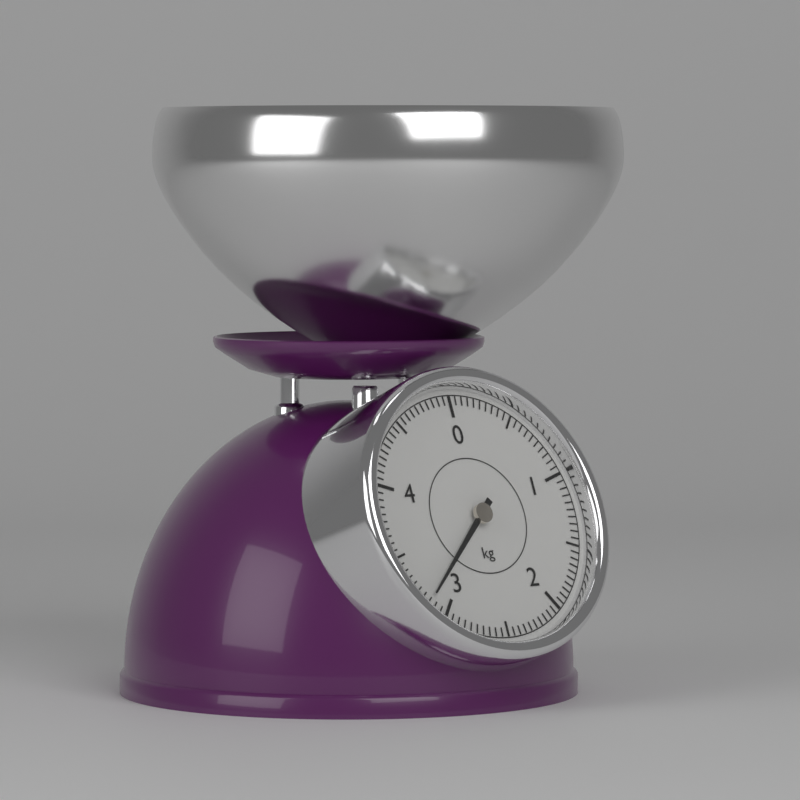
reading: 3.15 kg
